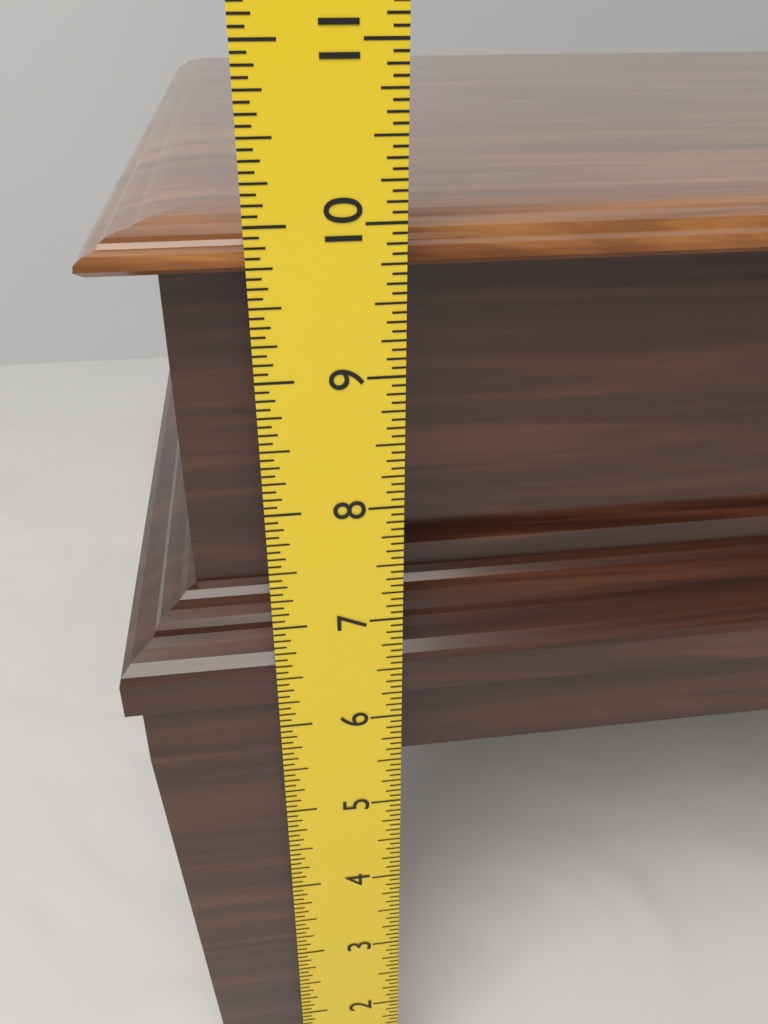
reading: 9.9375 in
